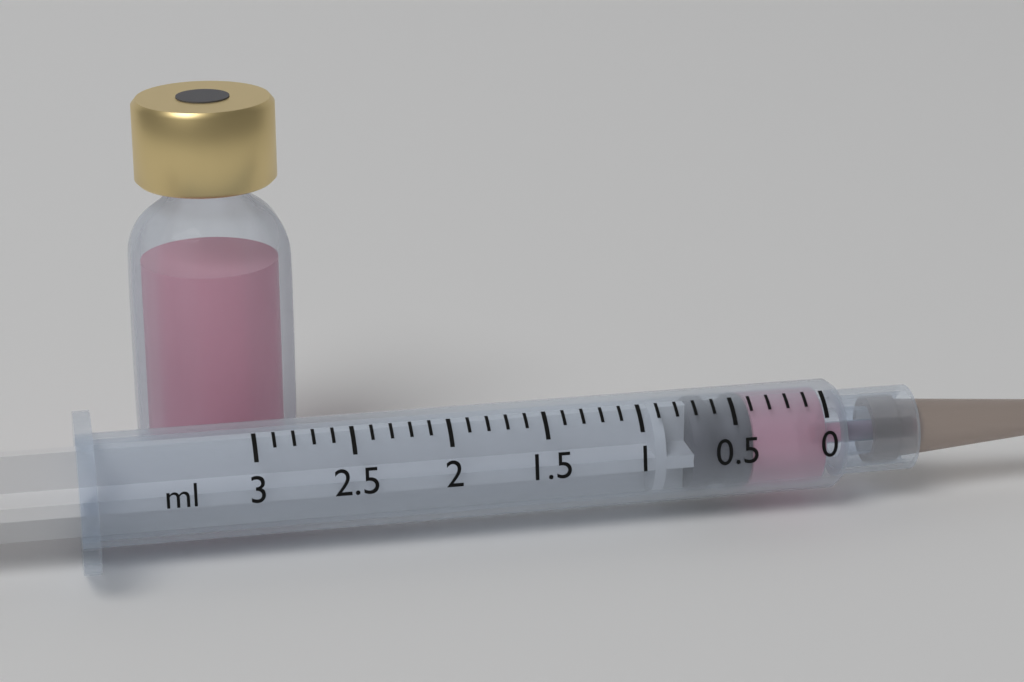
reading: 0.4 ml
